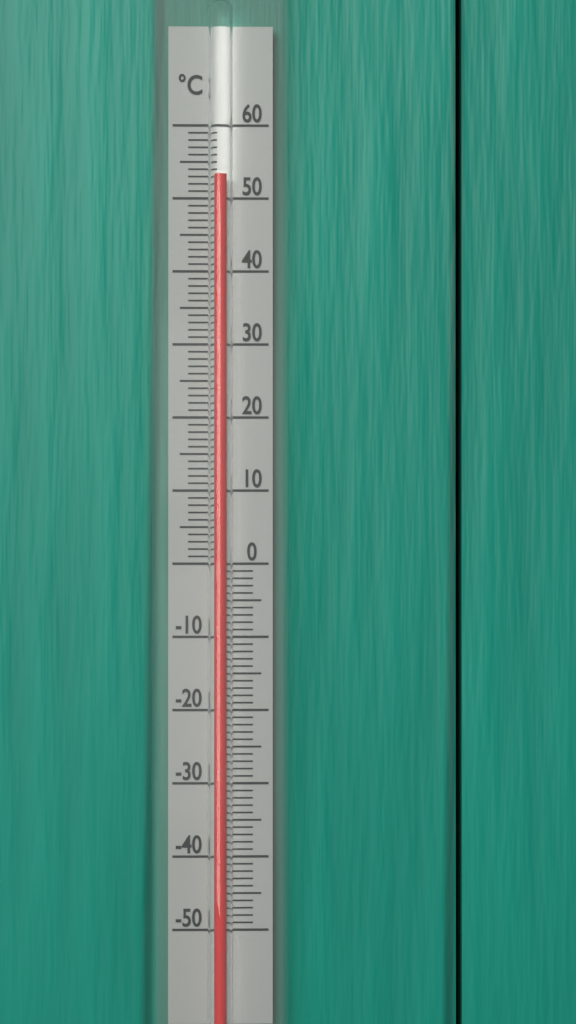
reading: 53 °C
